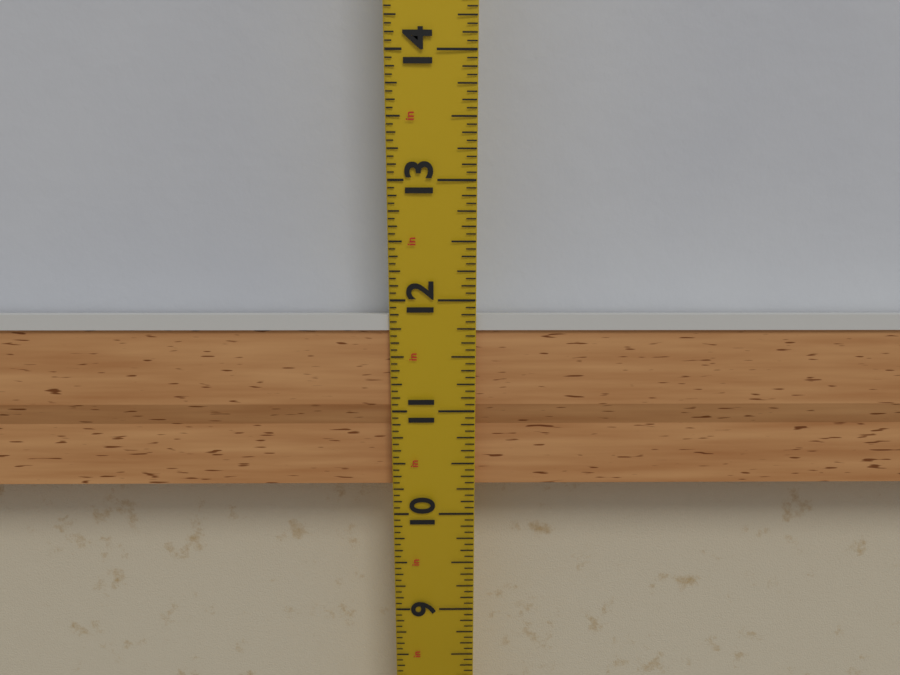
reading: 11.8750 in
